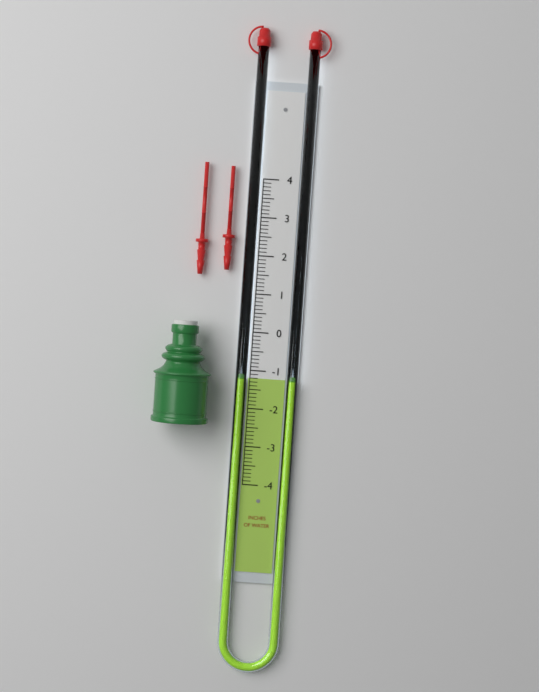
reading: -1.2 in
